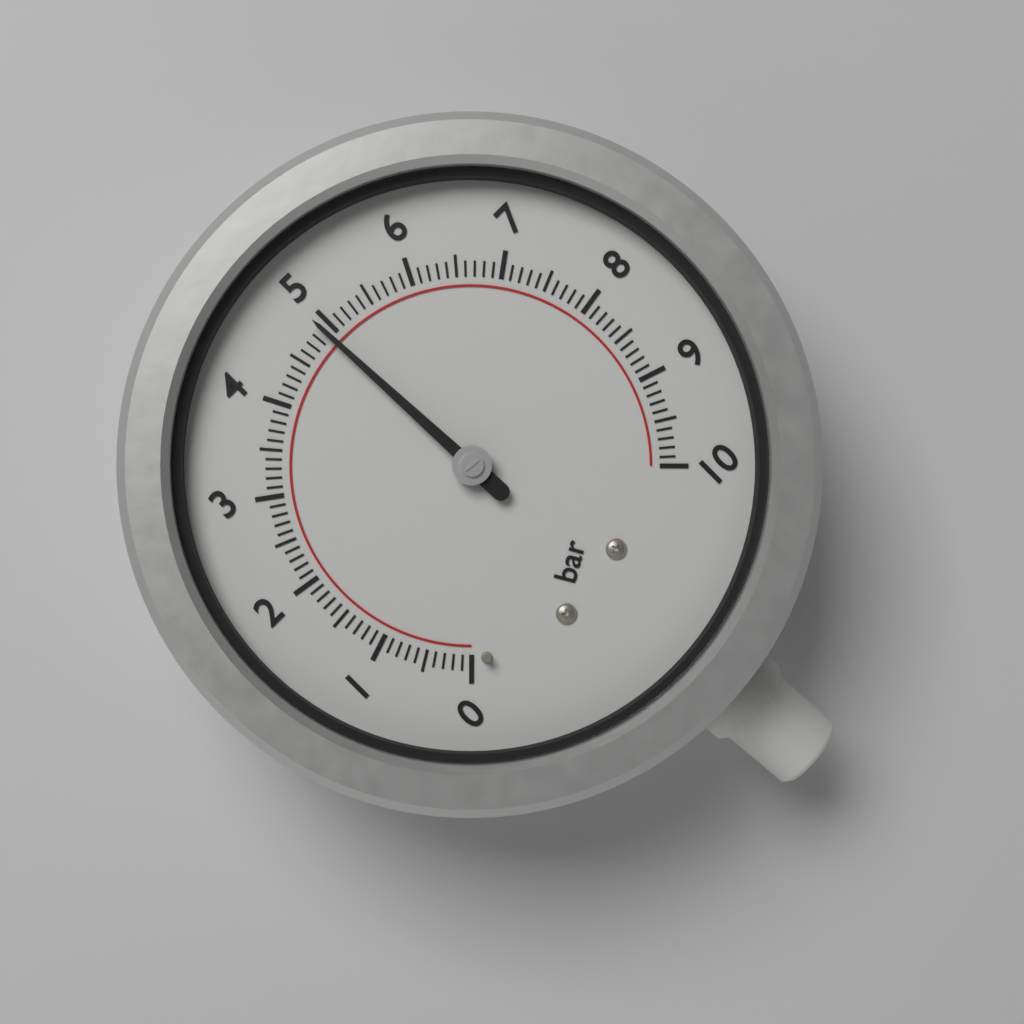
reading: 4.9 bar
